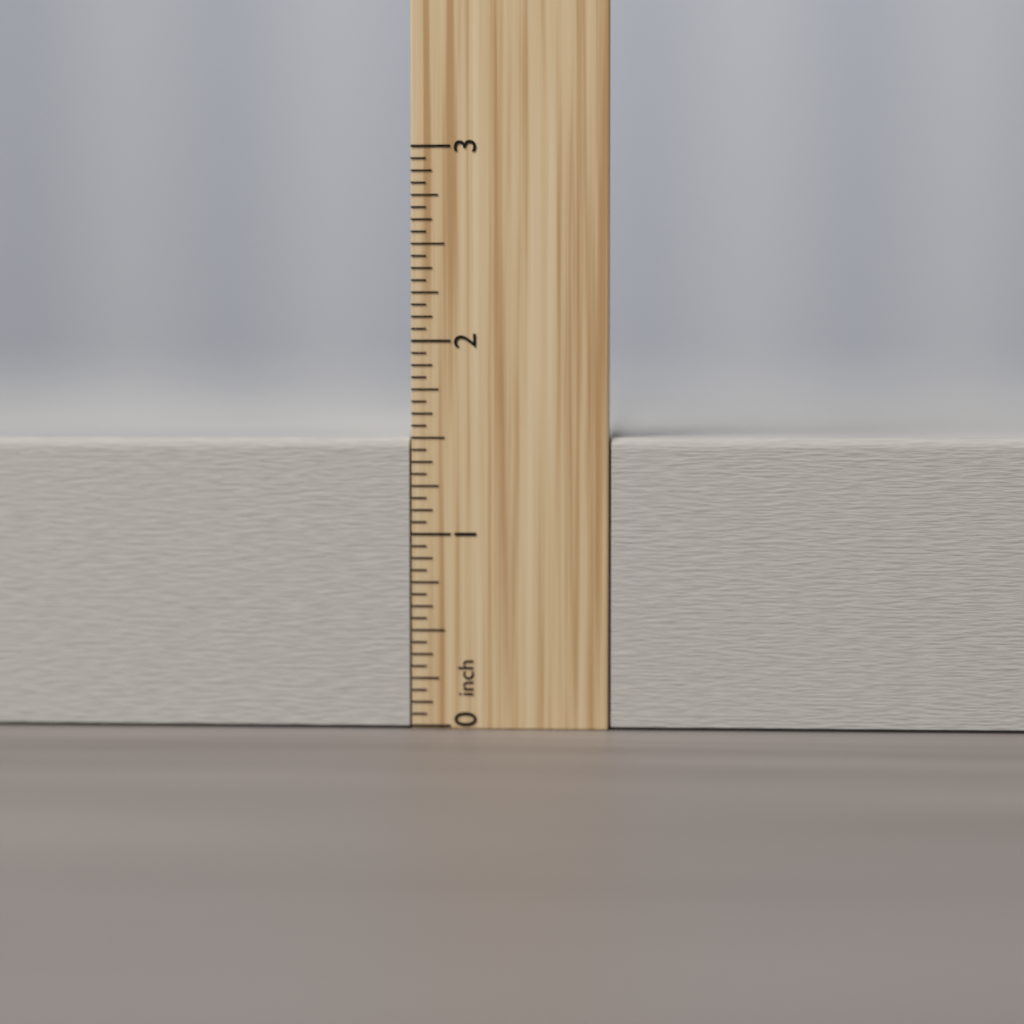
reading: 1.5000 inch
